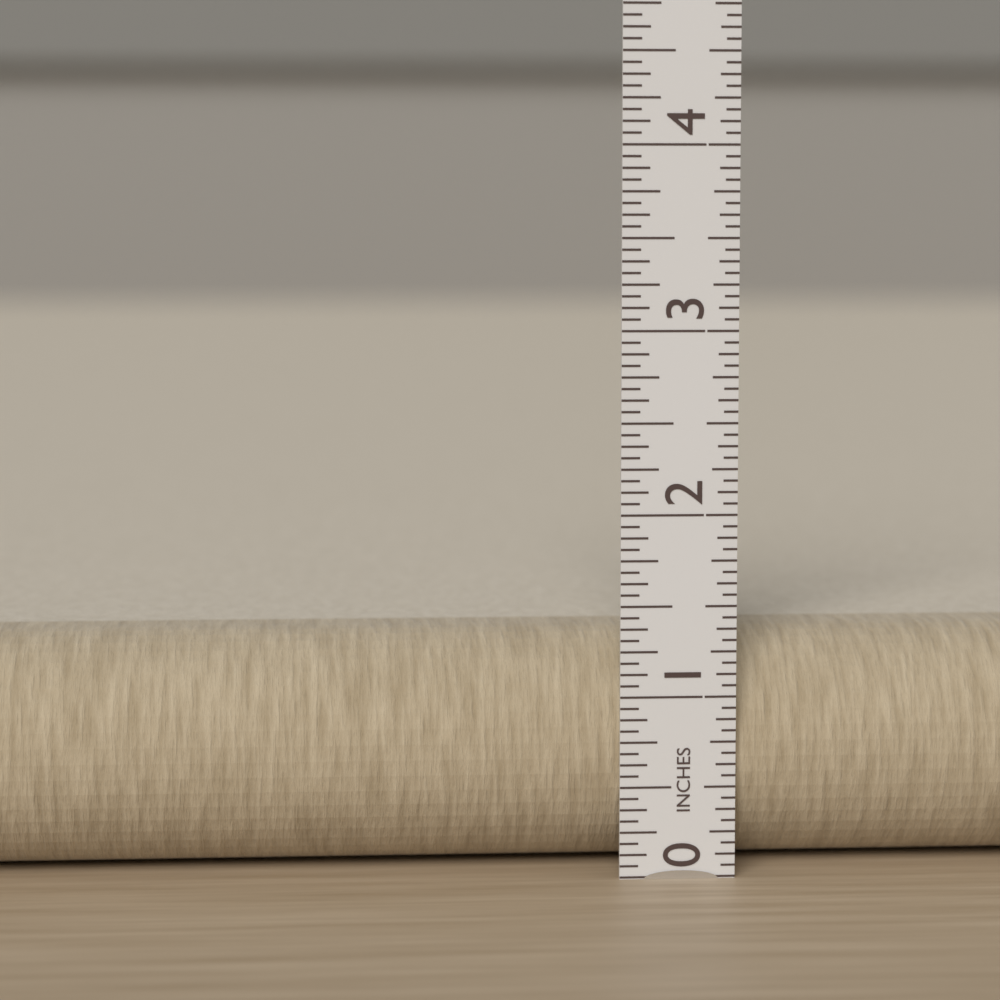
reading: 1.3125 in
